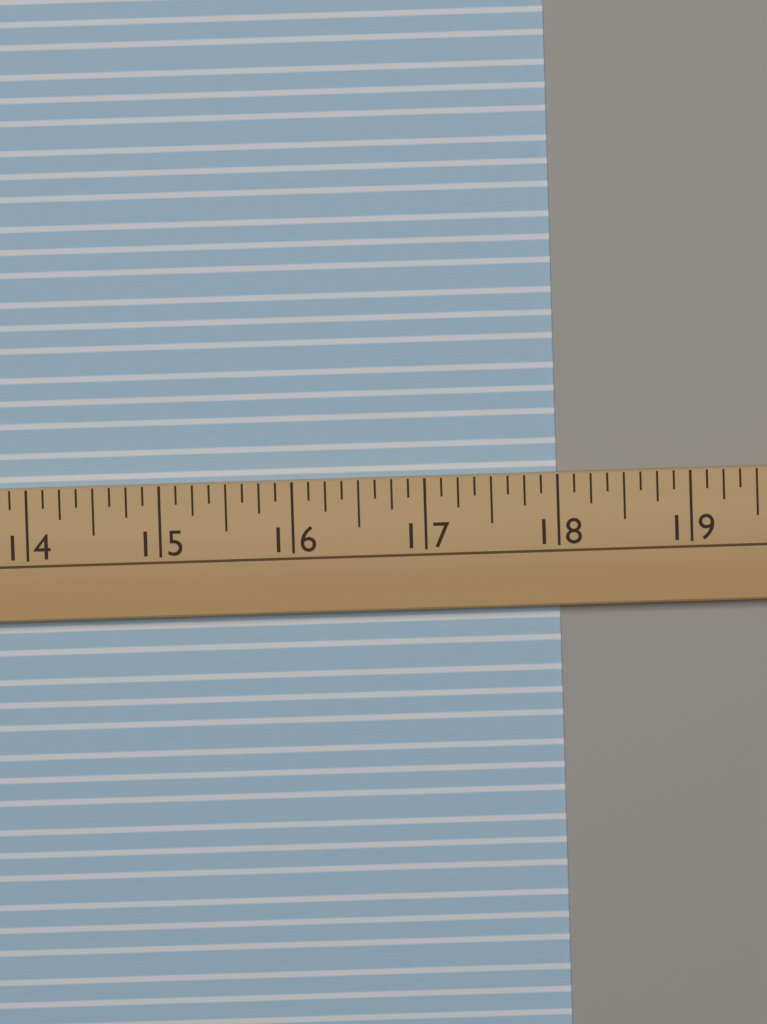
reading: 18.000 (no unit)
